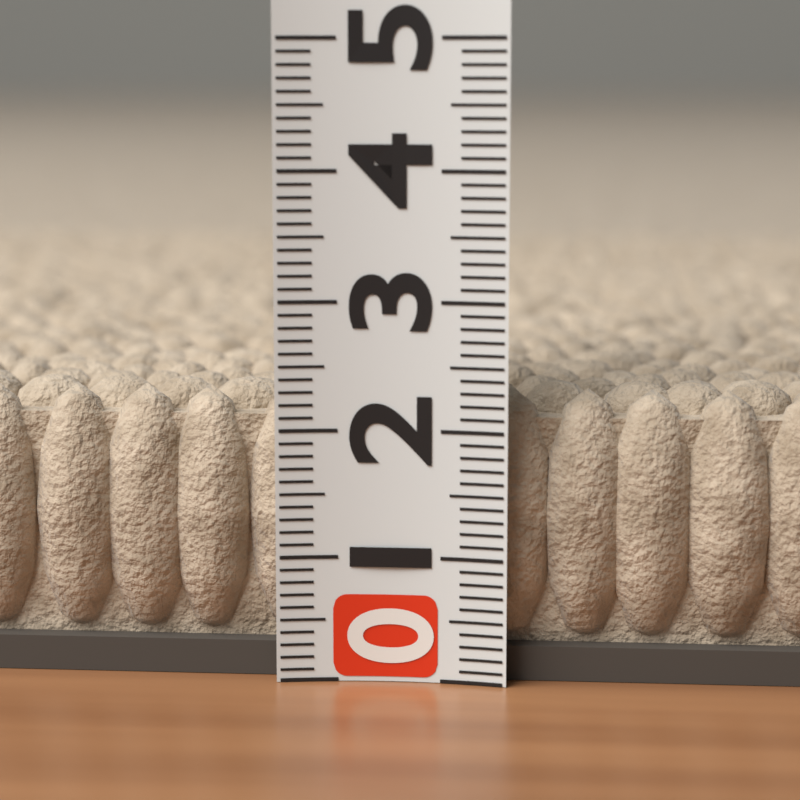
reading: 2.3 (no unit)
